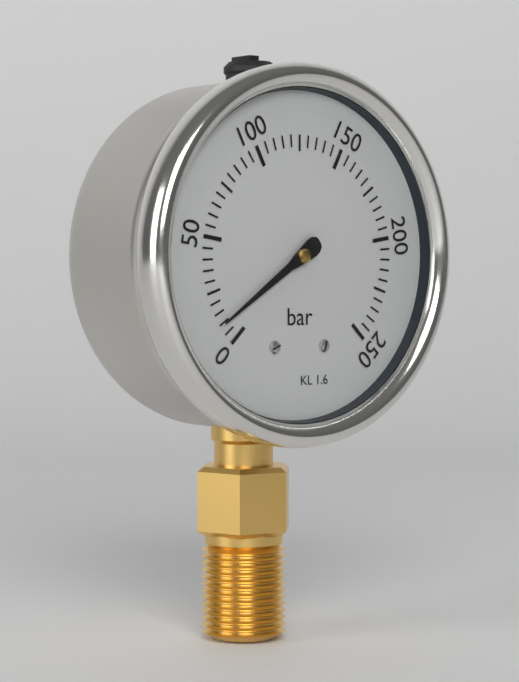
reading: 10 bar
